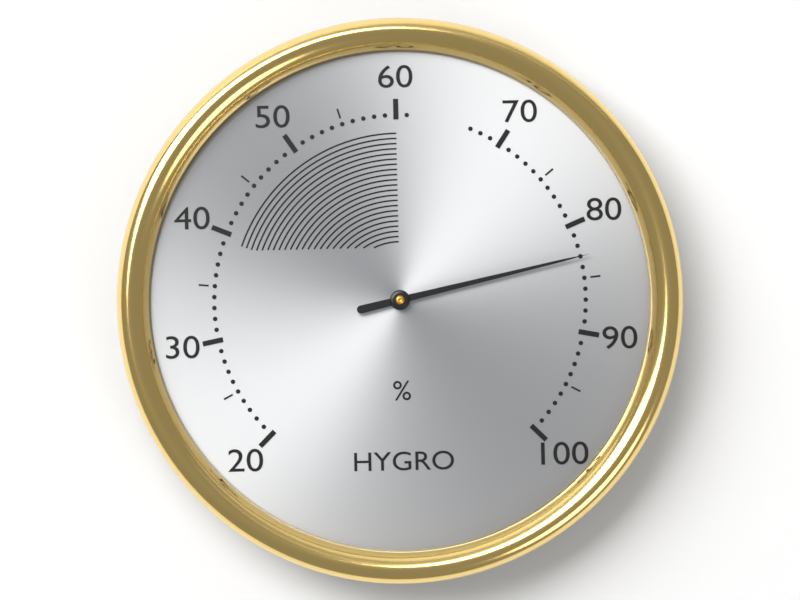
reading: 83 %
